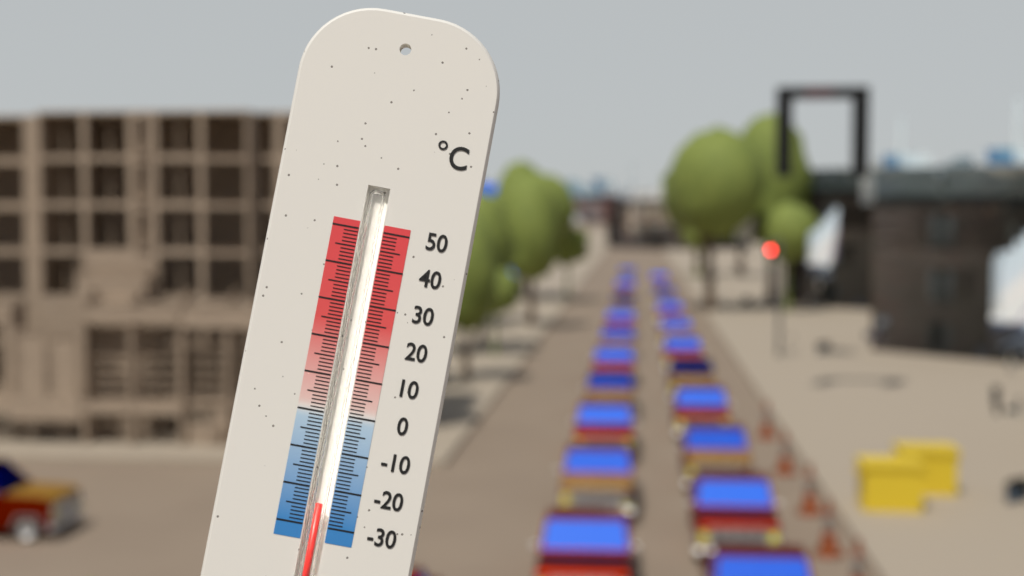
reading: -24 °C
